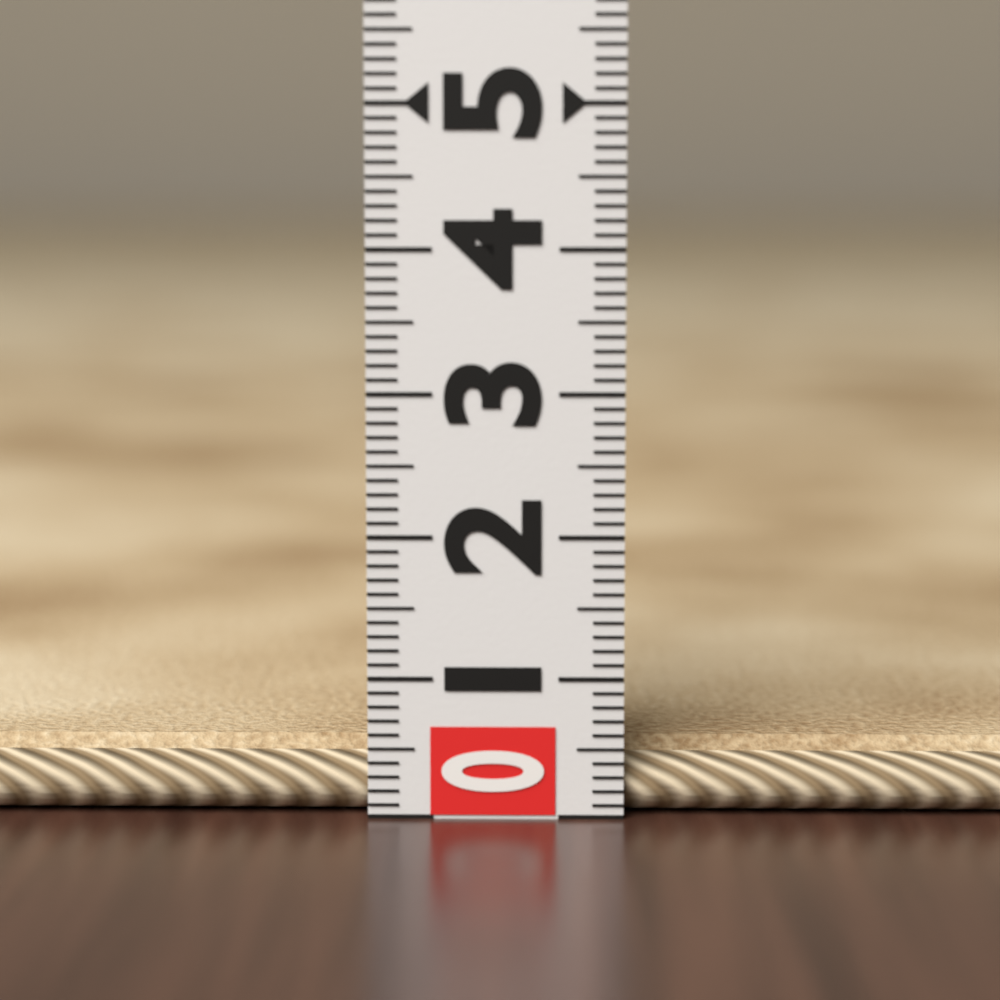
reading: 0.5 (no unit)
